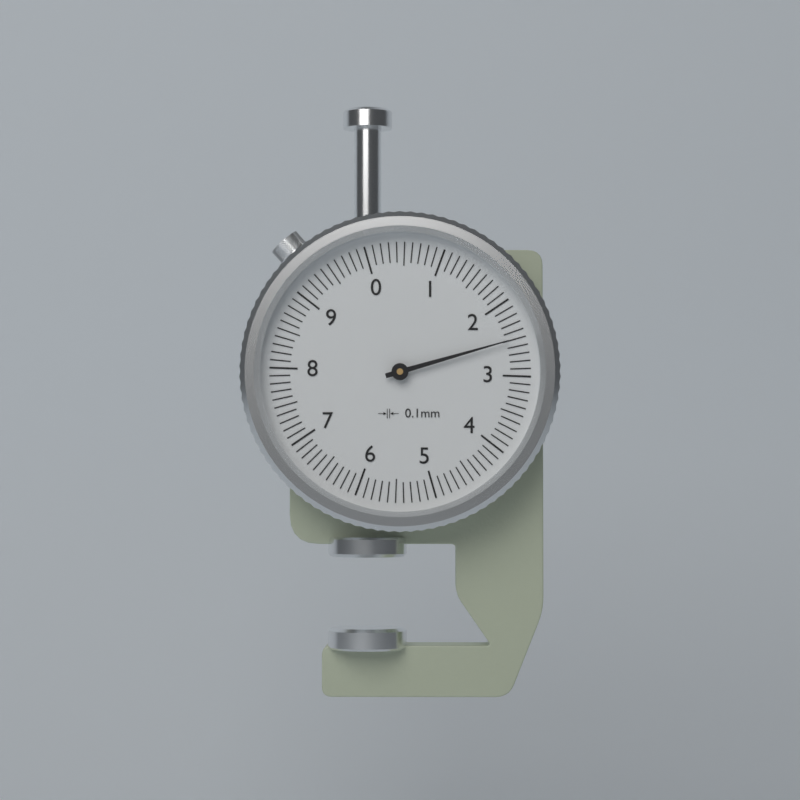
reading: 2.5 mm
